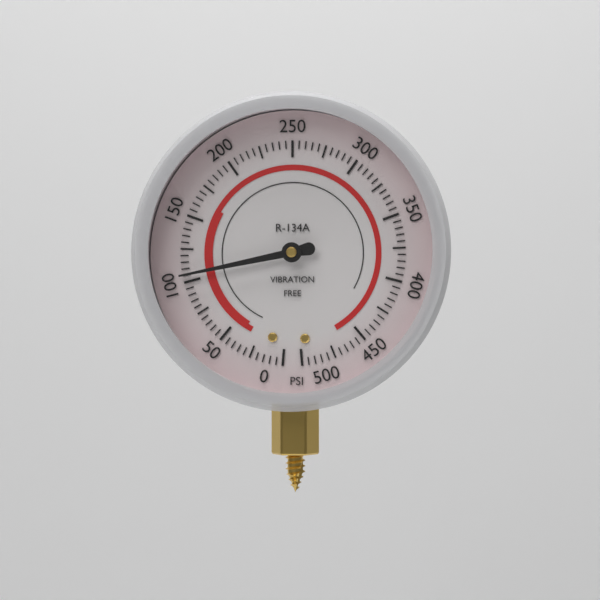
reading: 105 psi
